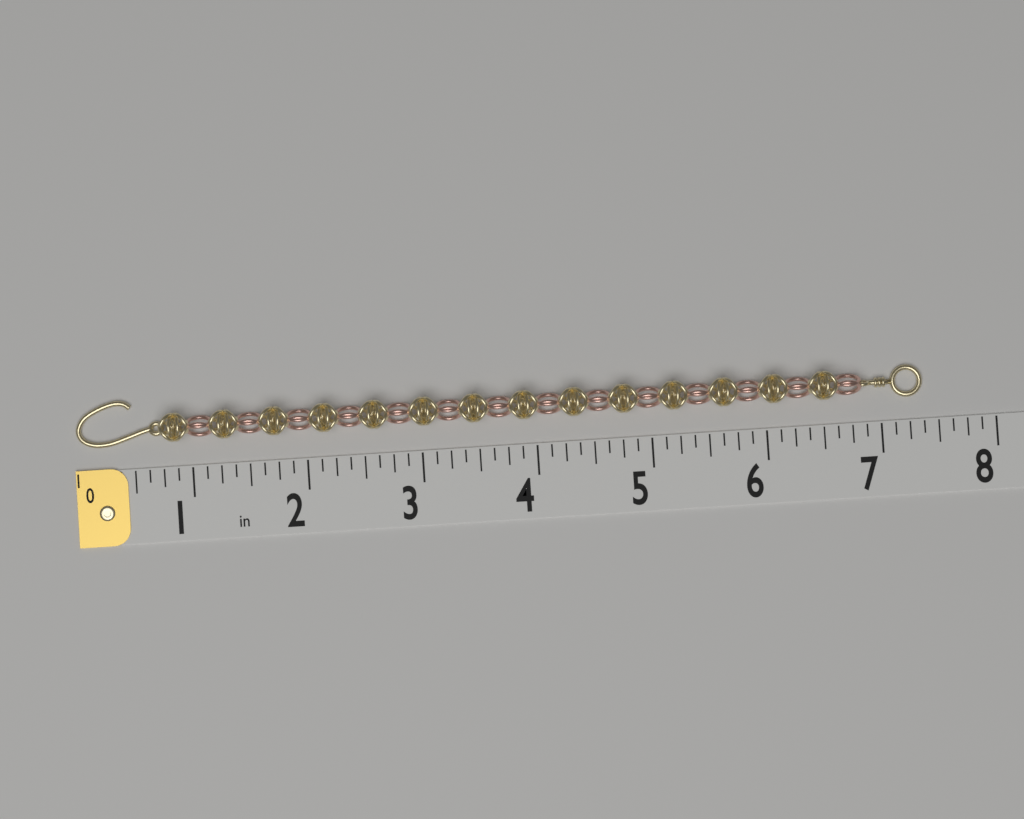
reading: 7.375 in
